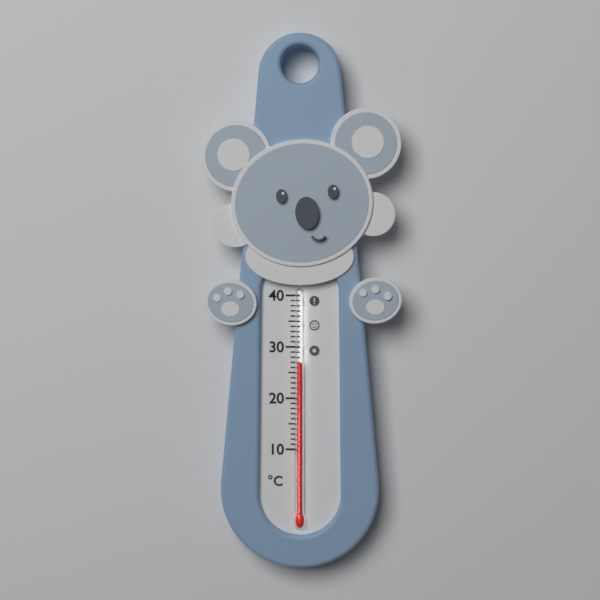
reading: 27 °C
